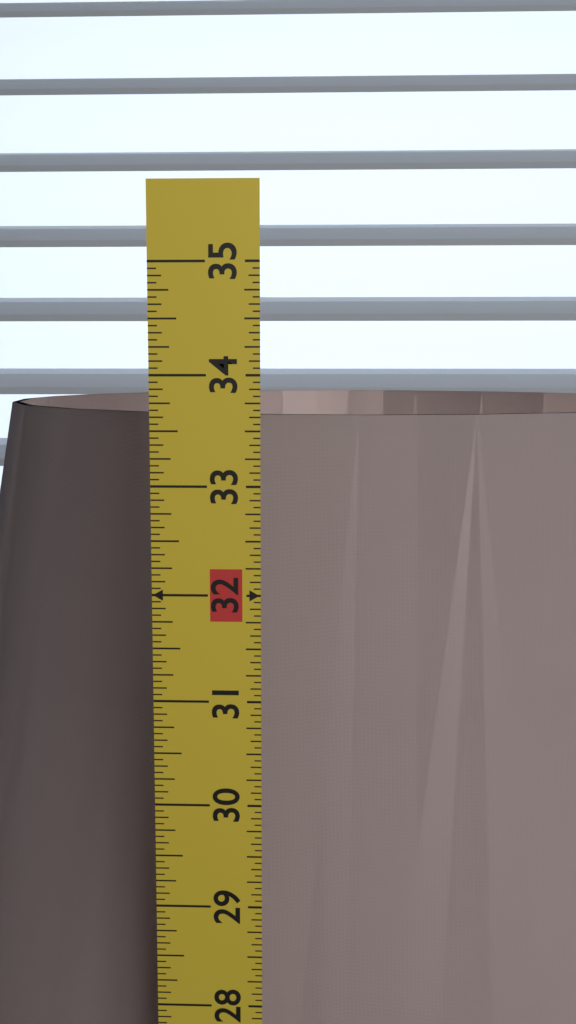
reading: 33.5625 in
